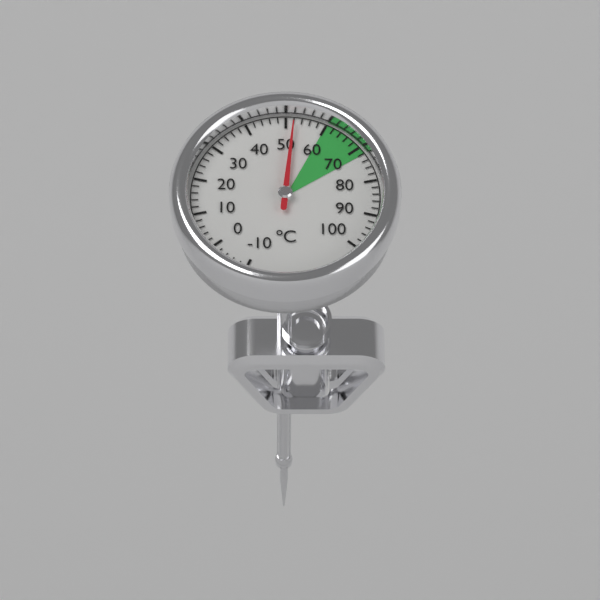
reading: 52 °C
